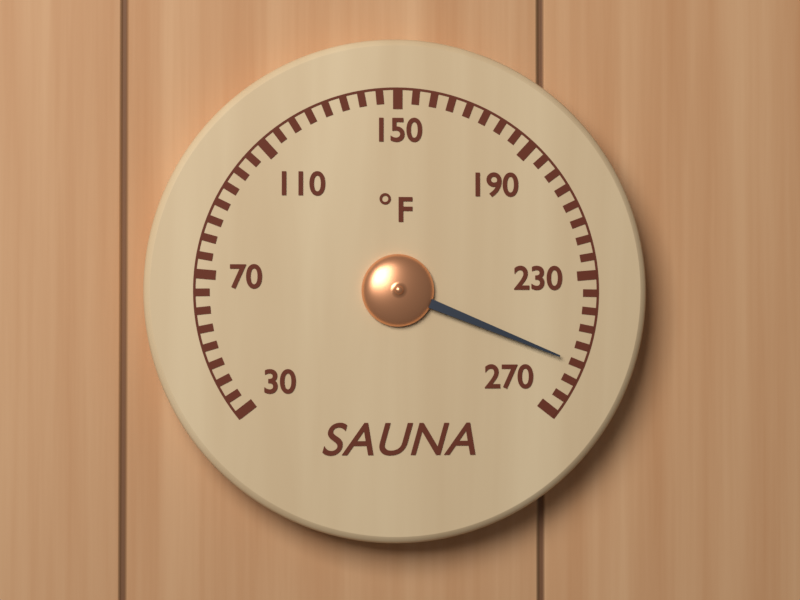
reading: 255 °F
